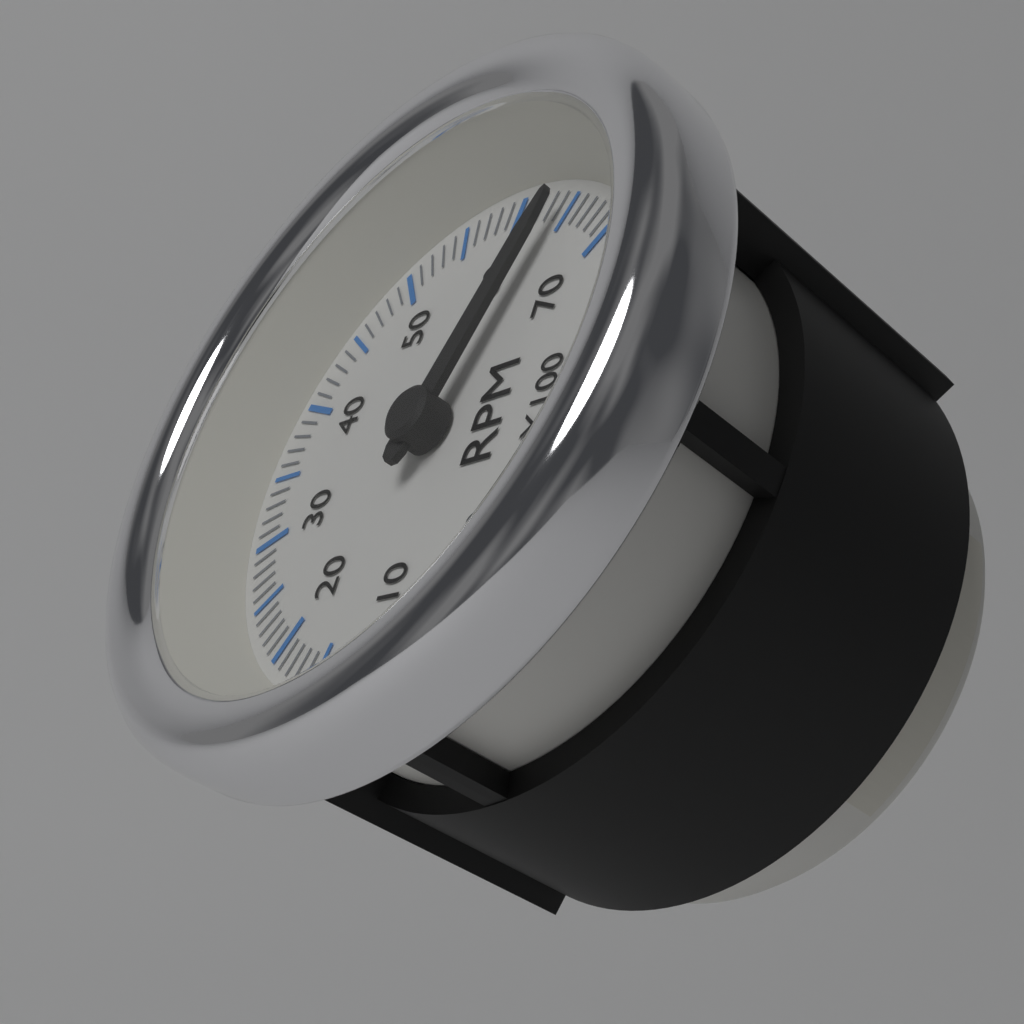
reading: 6400 RPM
